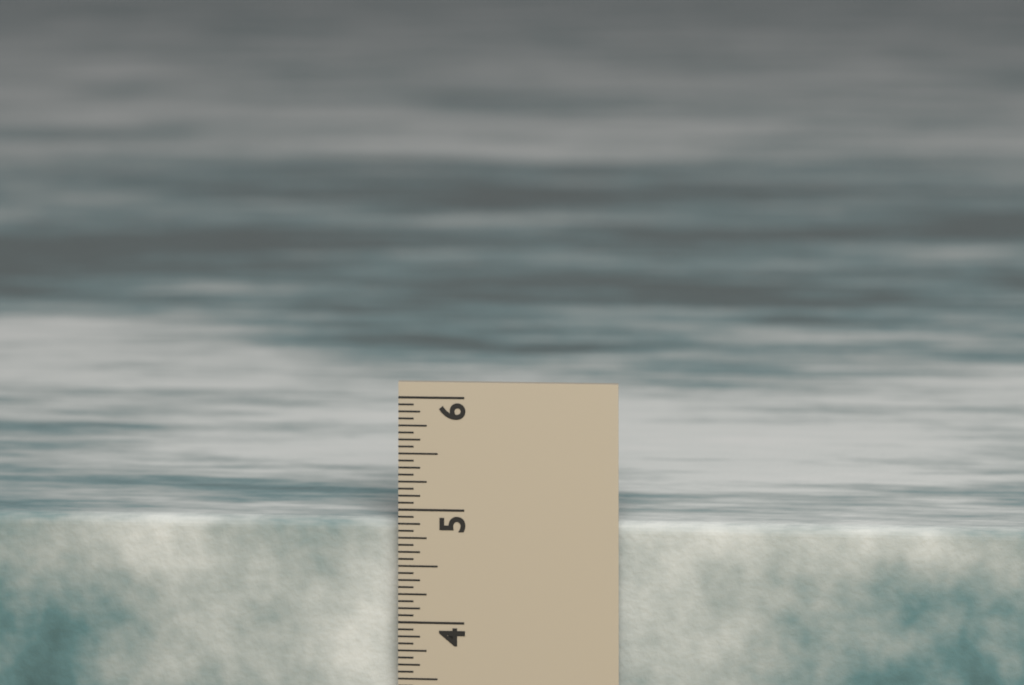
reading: 4.8750 in
